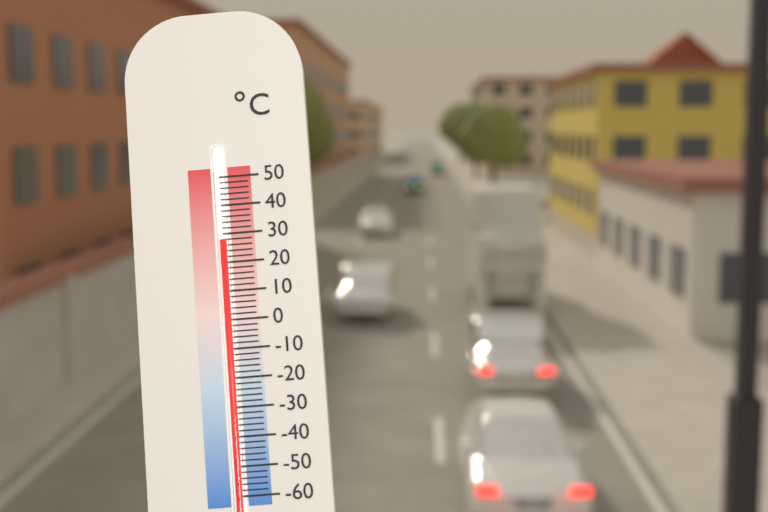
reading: 28 °C
